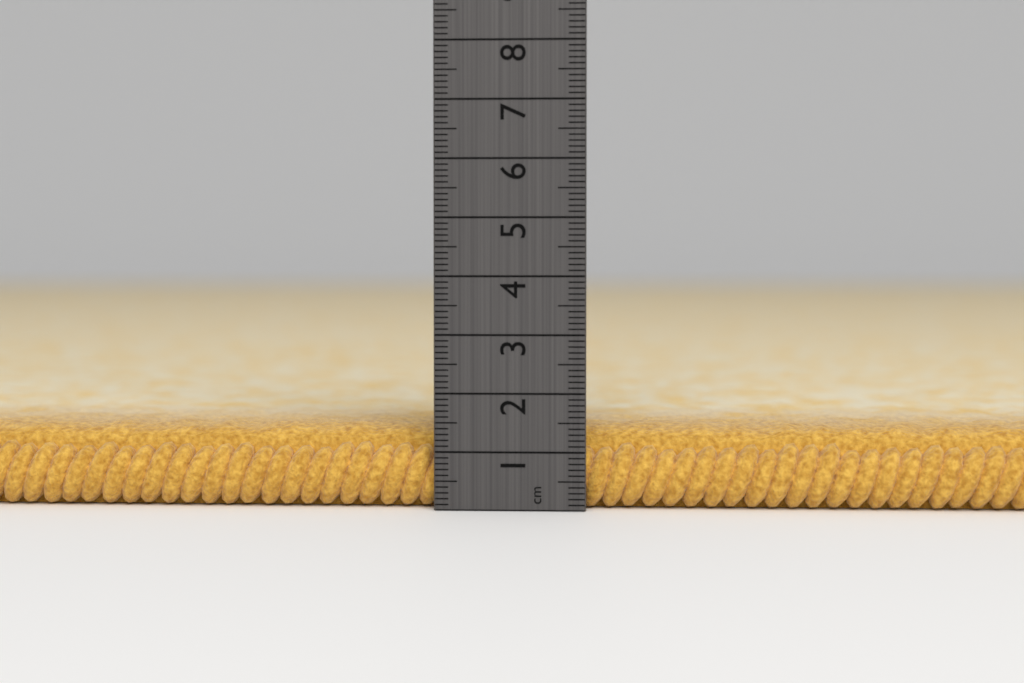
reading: 1.4 cm
